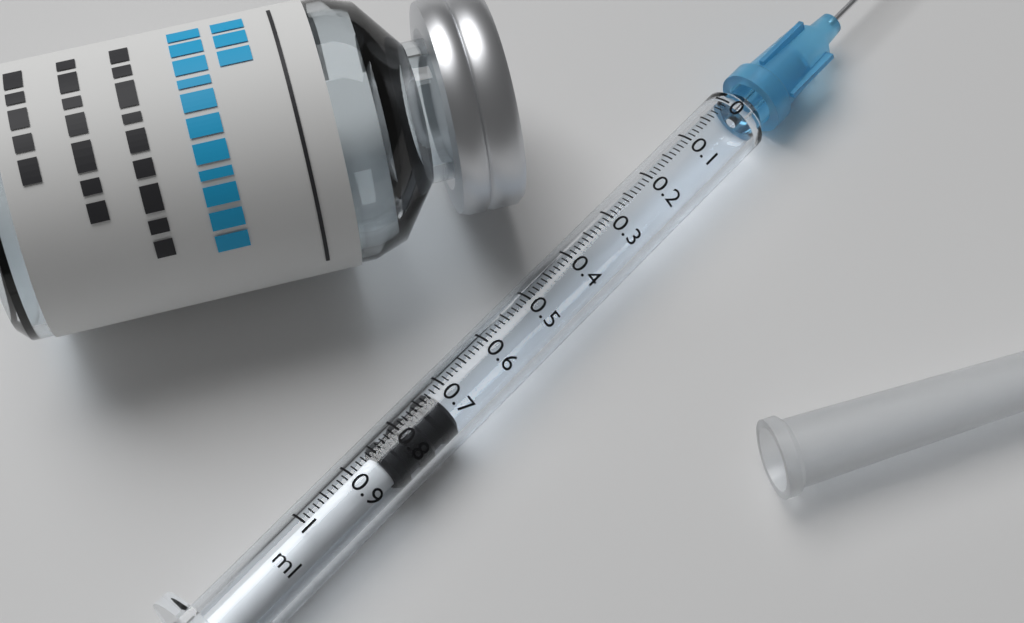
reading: 0.72 ml
